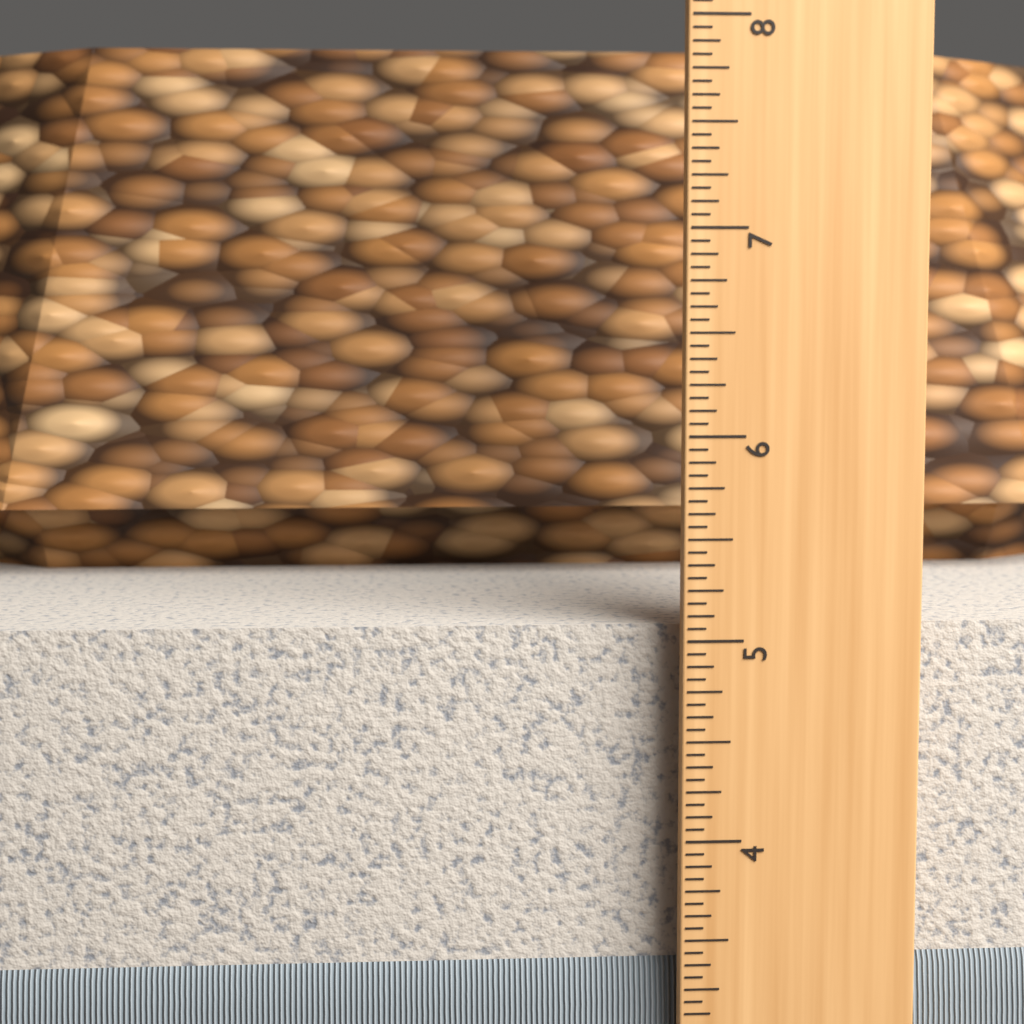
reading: 5.0625 in
